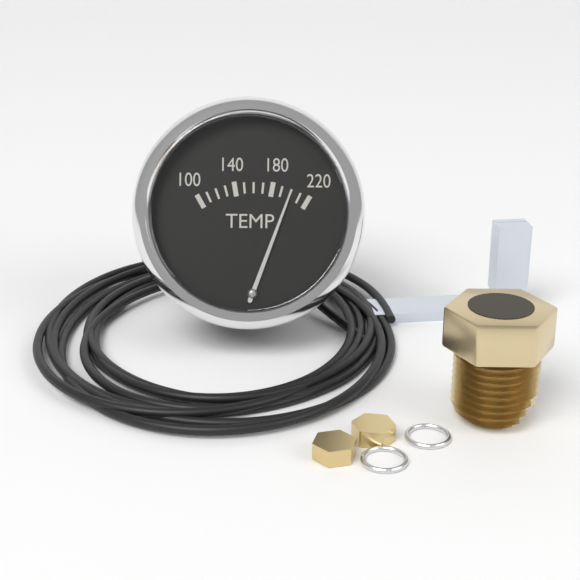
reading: 200 (no unit)
